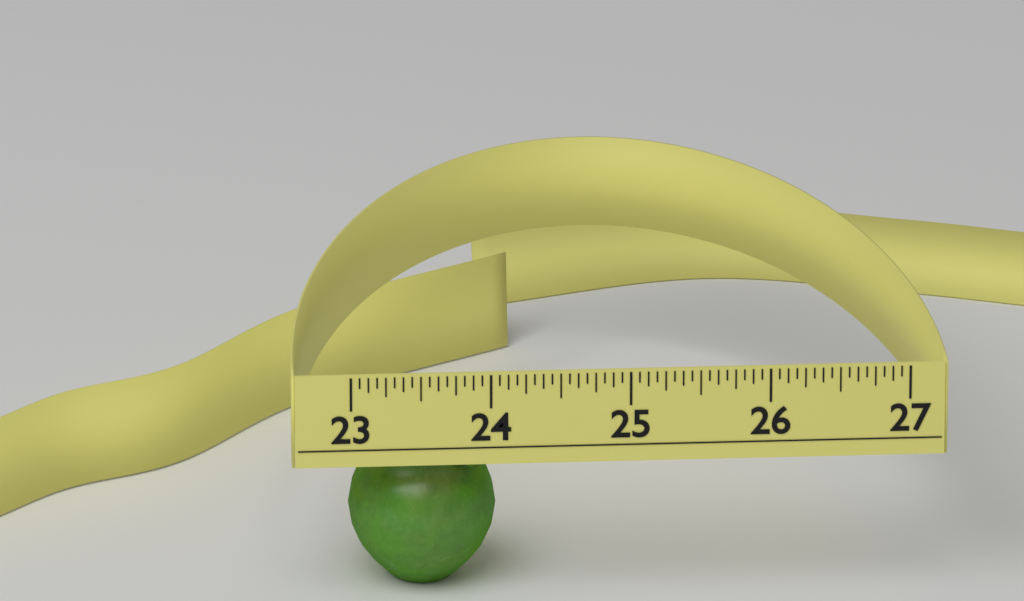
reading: 24.0625 (no unit)
